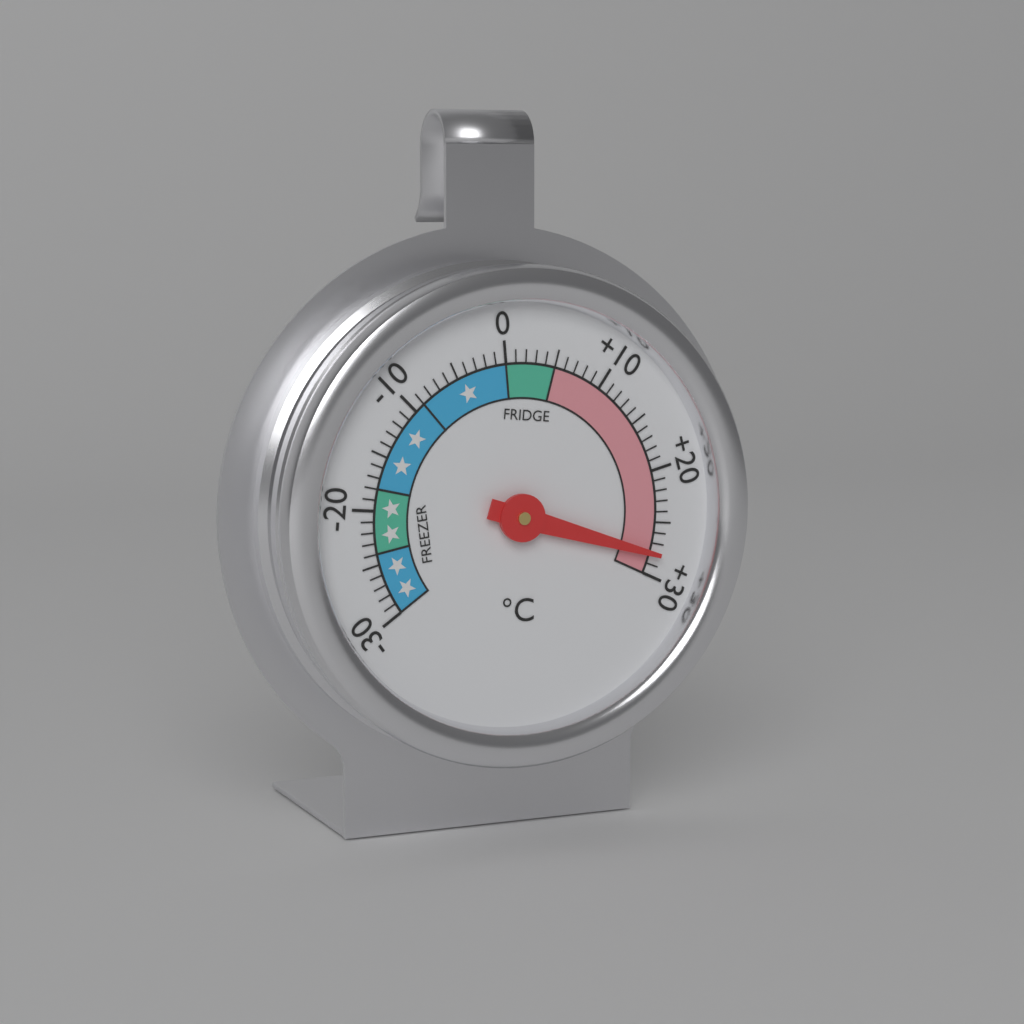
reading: 28 °C
